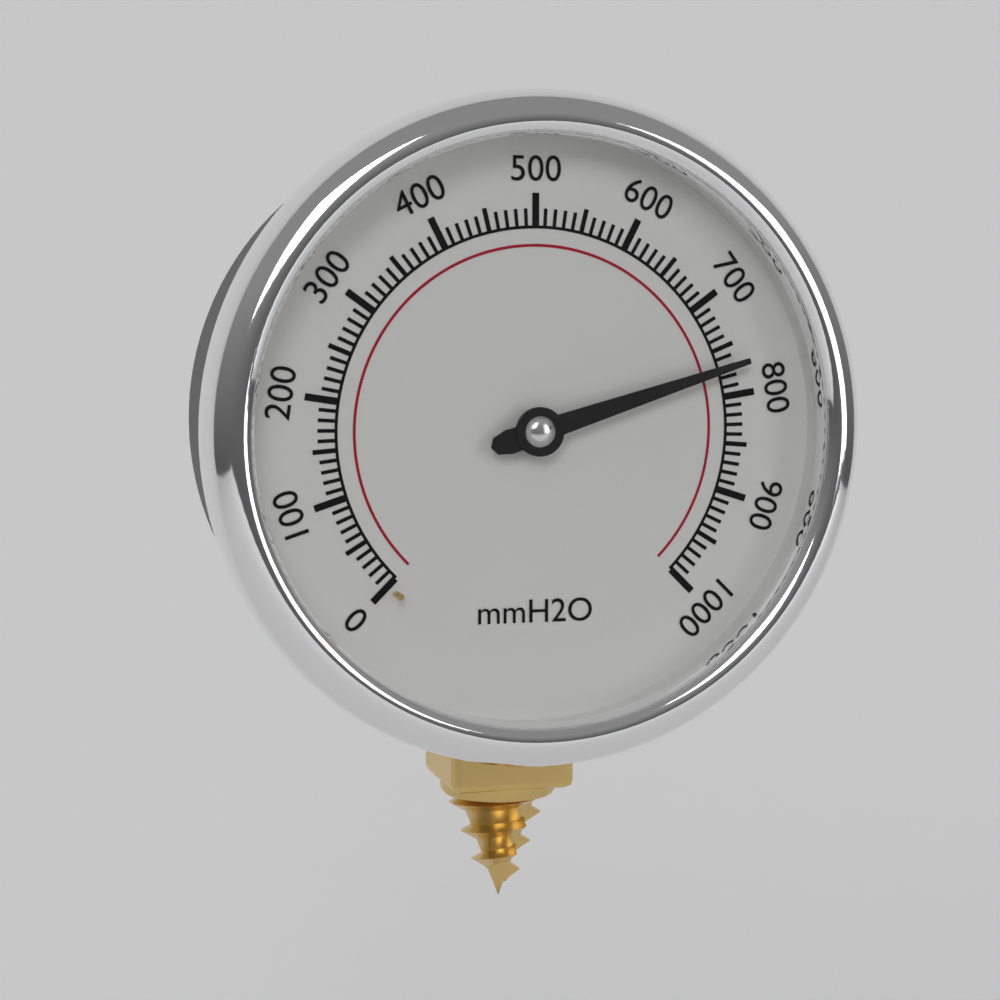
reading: 770 mmH2O
